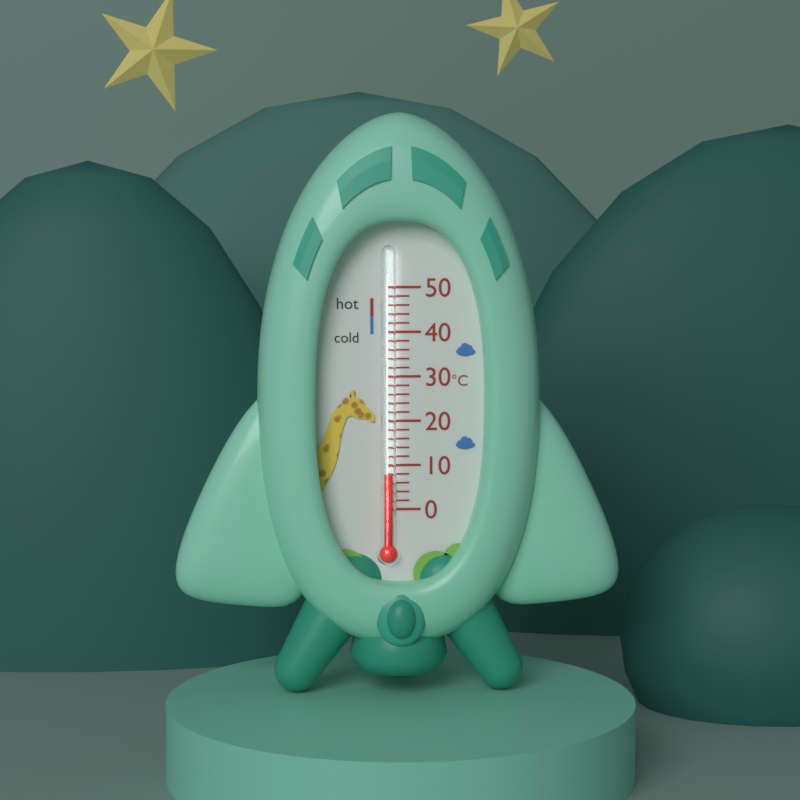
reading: 8 °C
